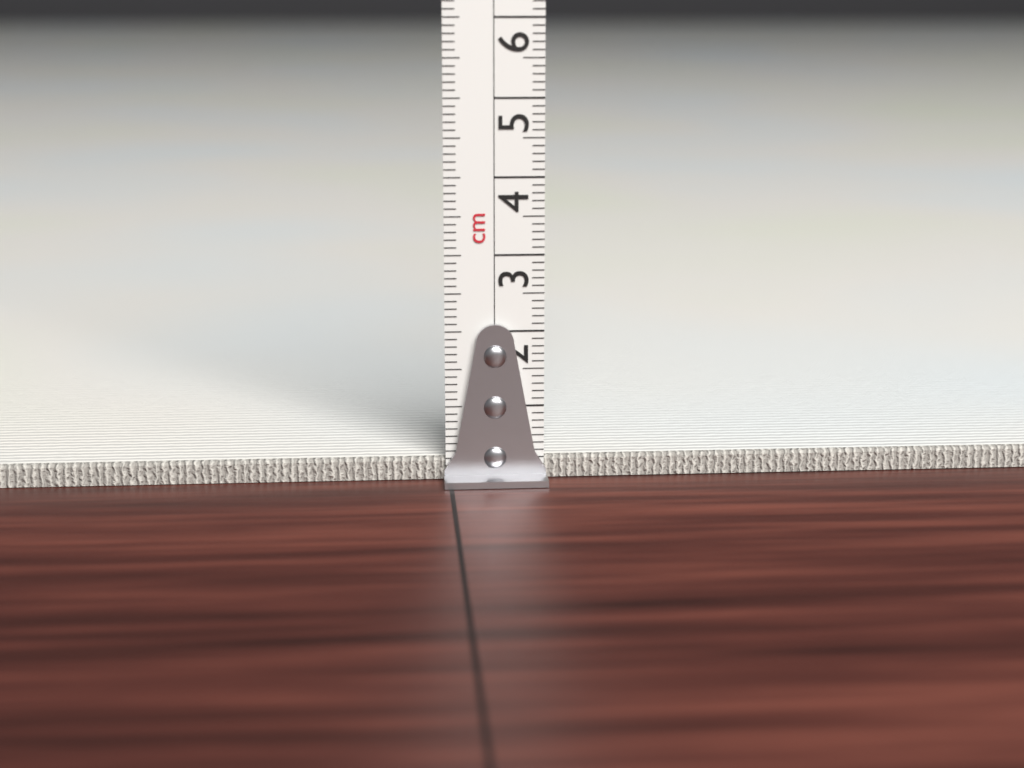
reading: 0.3 cm
